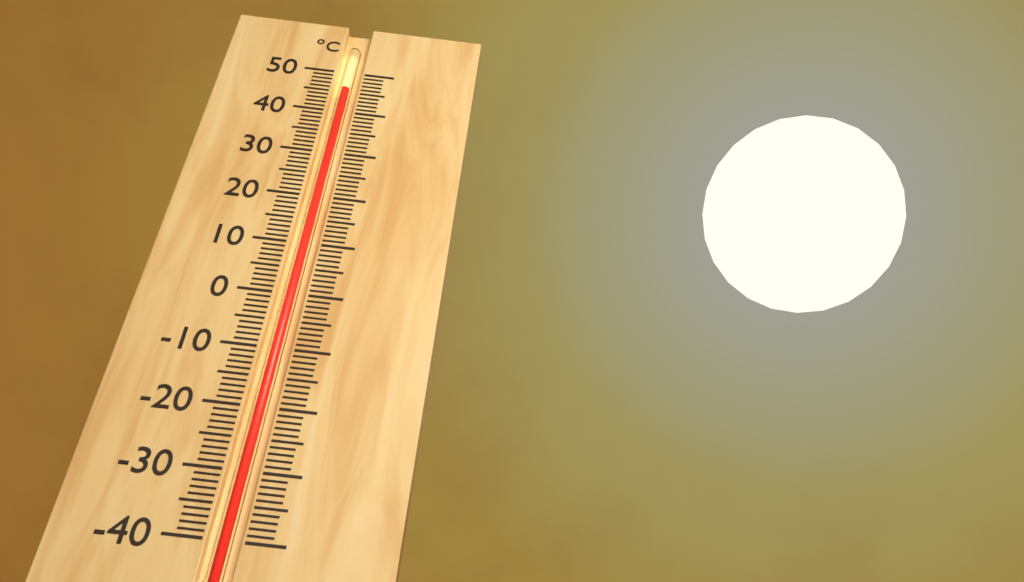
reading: 46 °C
